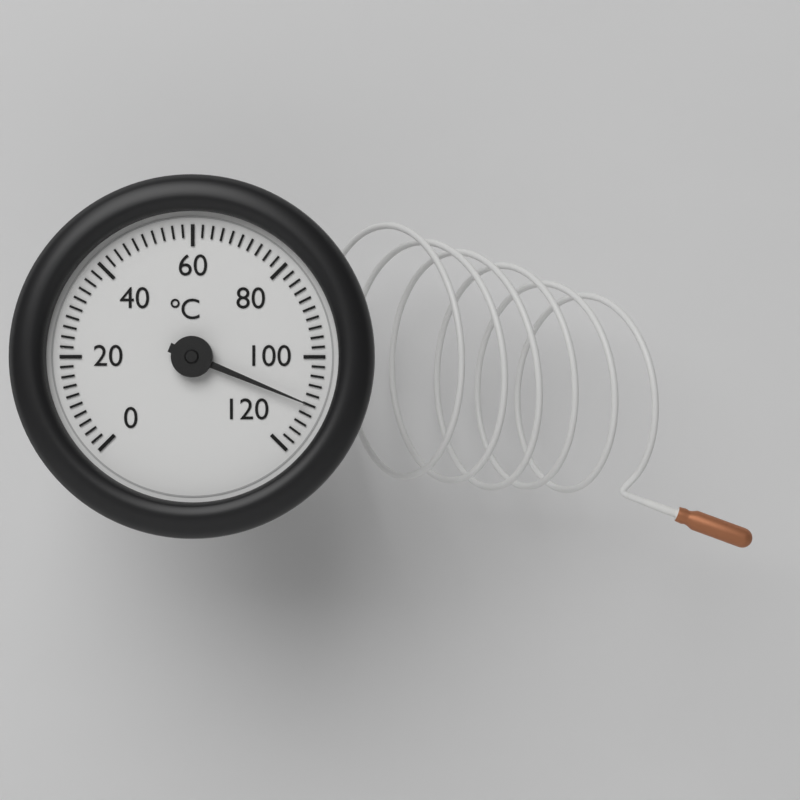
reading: 110 °C
